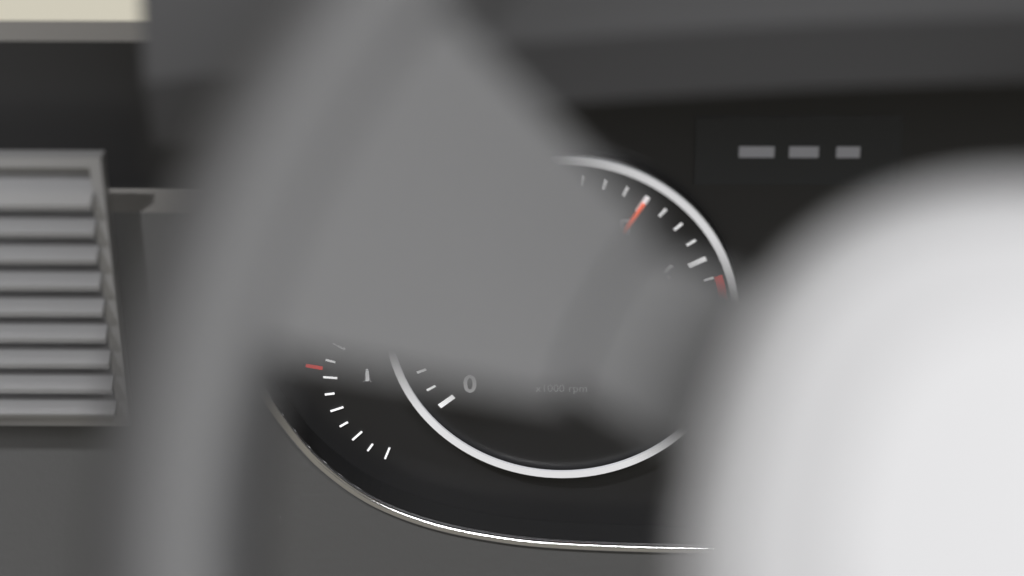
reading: 5.00 x1000 rpm
